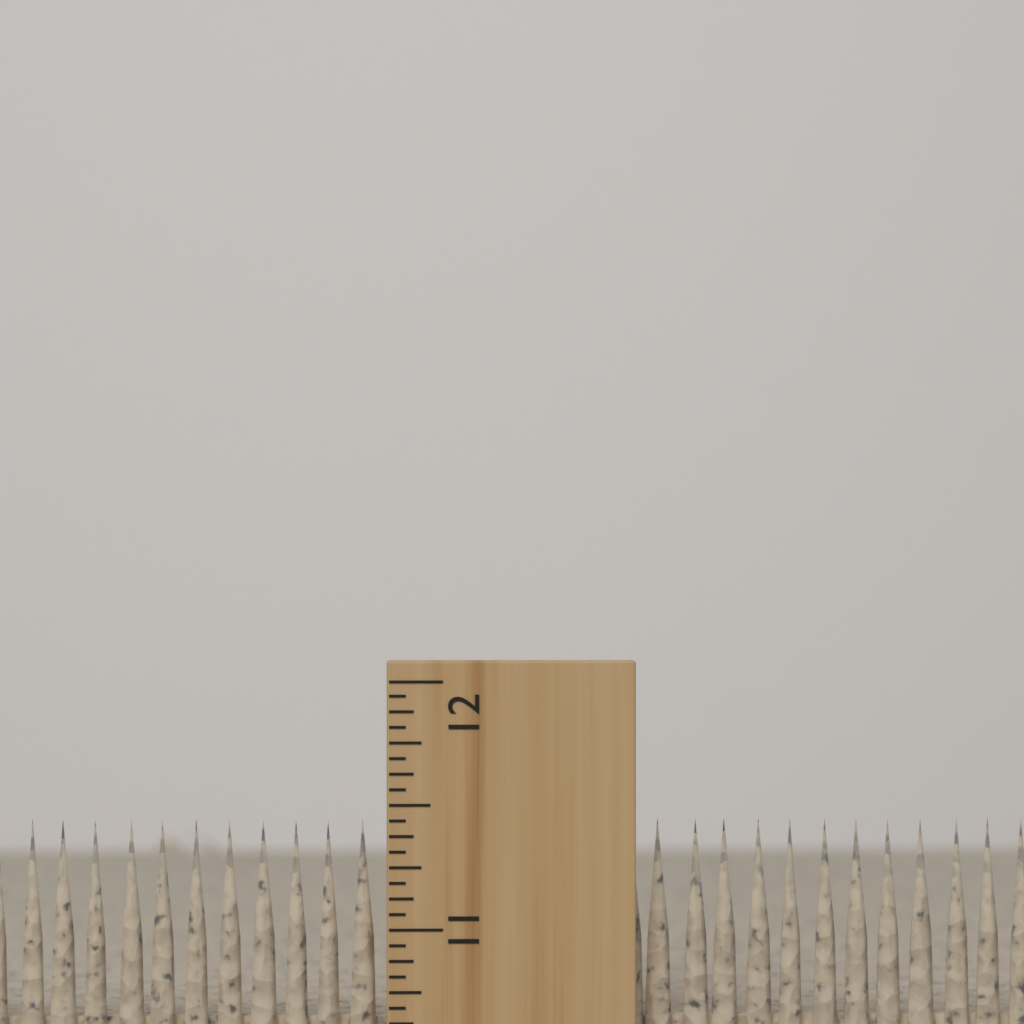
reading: 11.4375 inch
